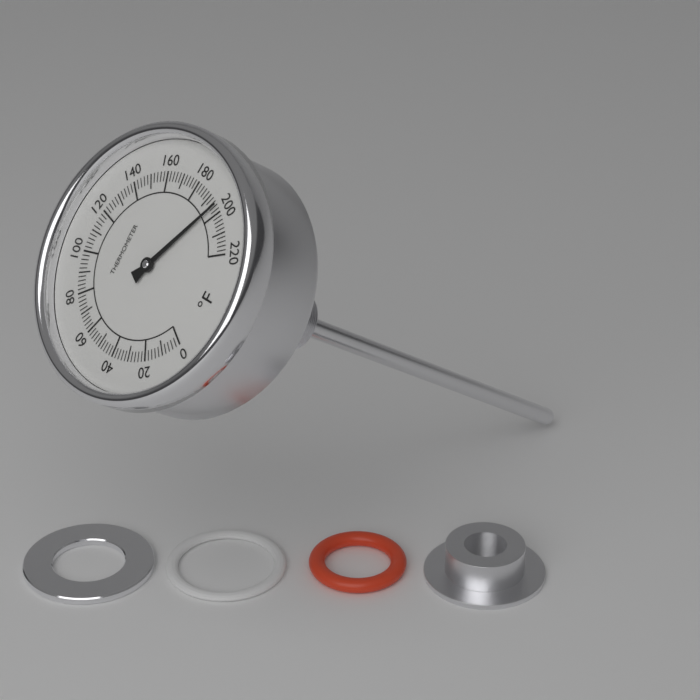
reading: 196 °F
